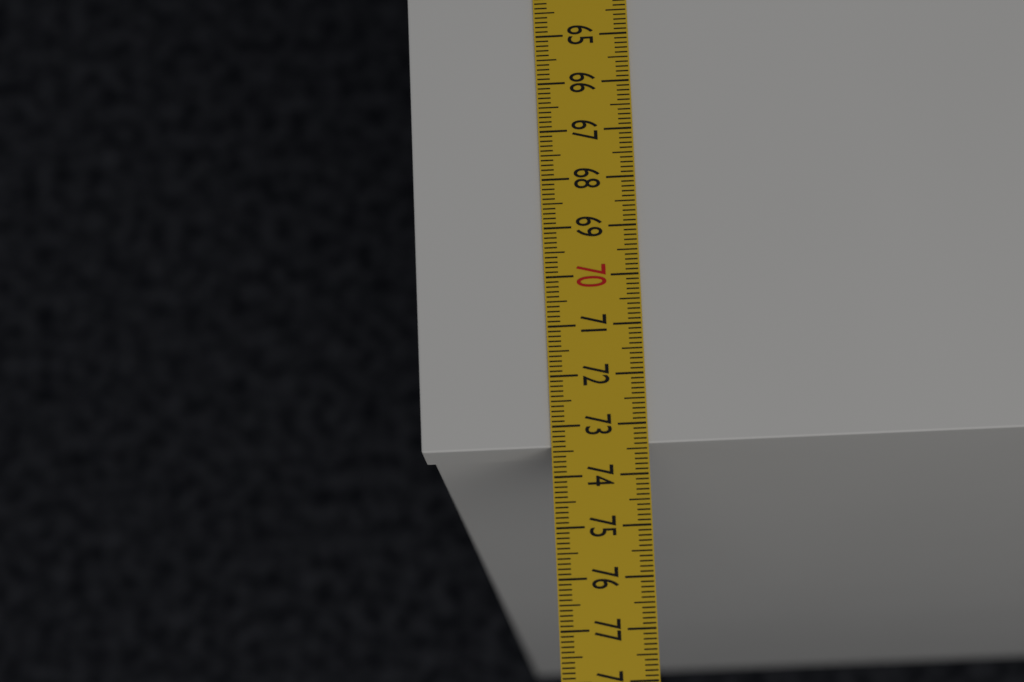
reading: 73.4 cm
